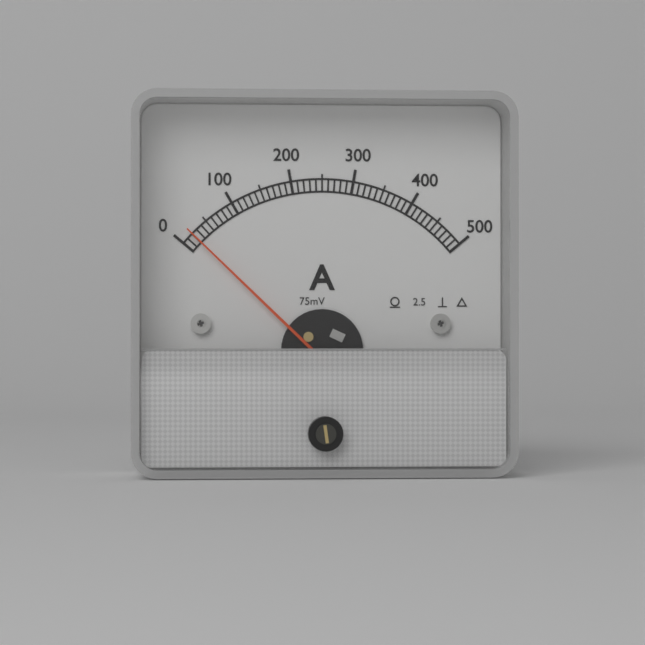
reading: 20 A
